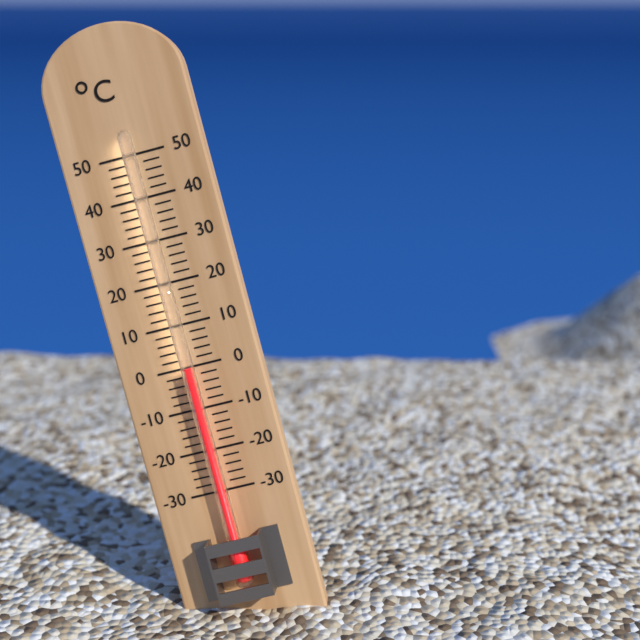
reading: 0 °C
